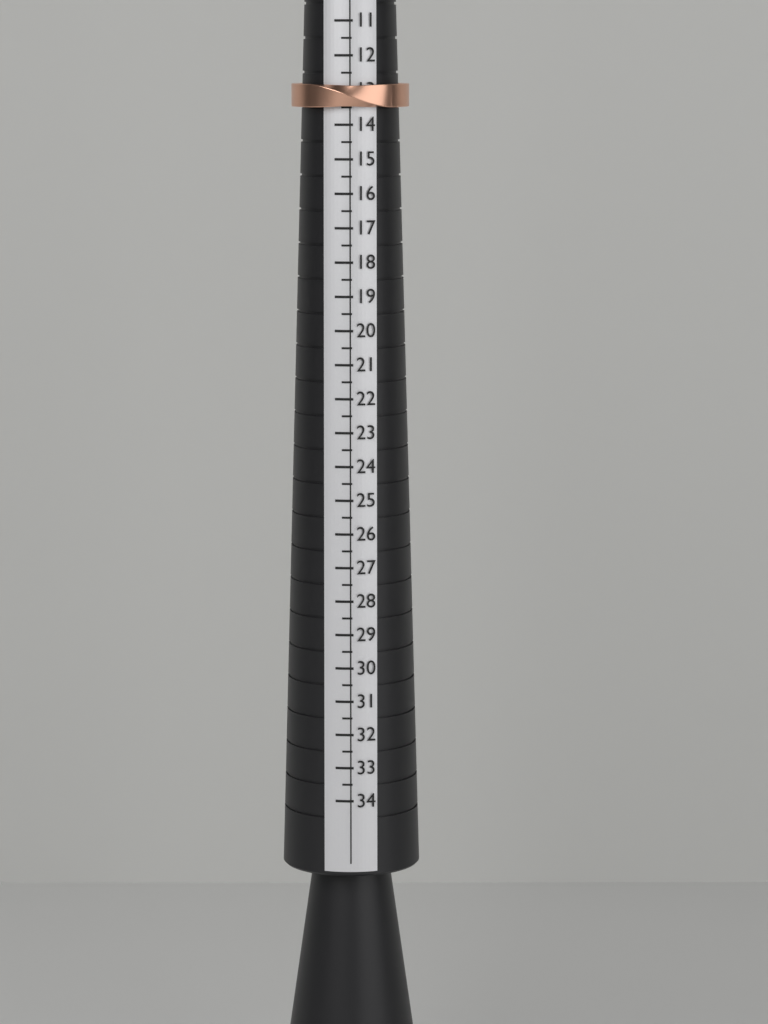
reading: 13.5 (no unit)
